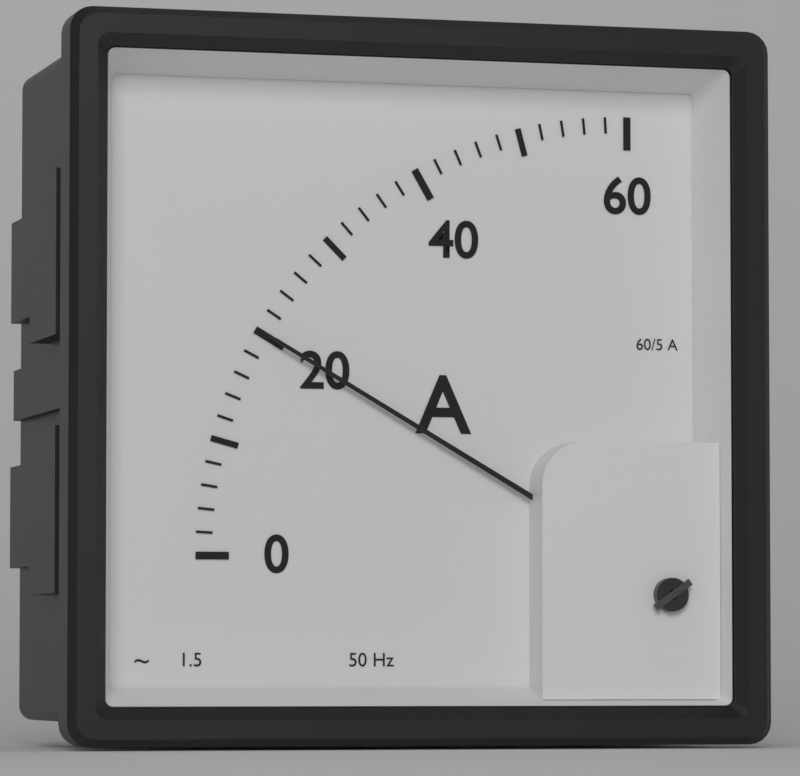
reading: 20 A
